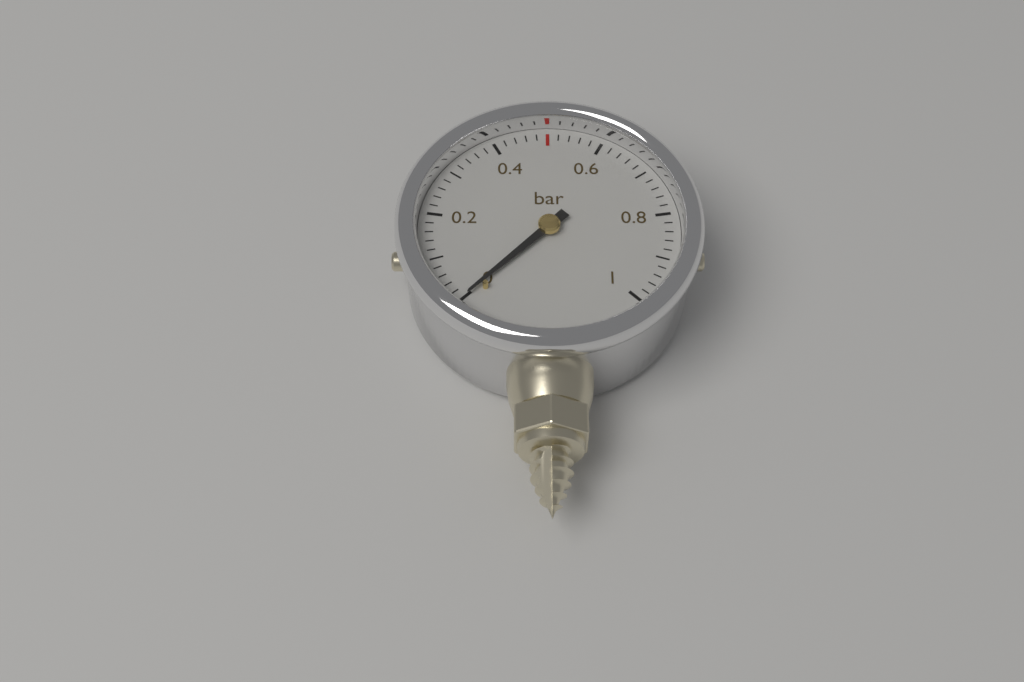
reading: 0.00 bar
